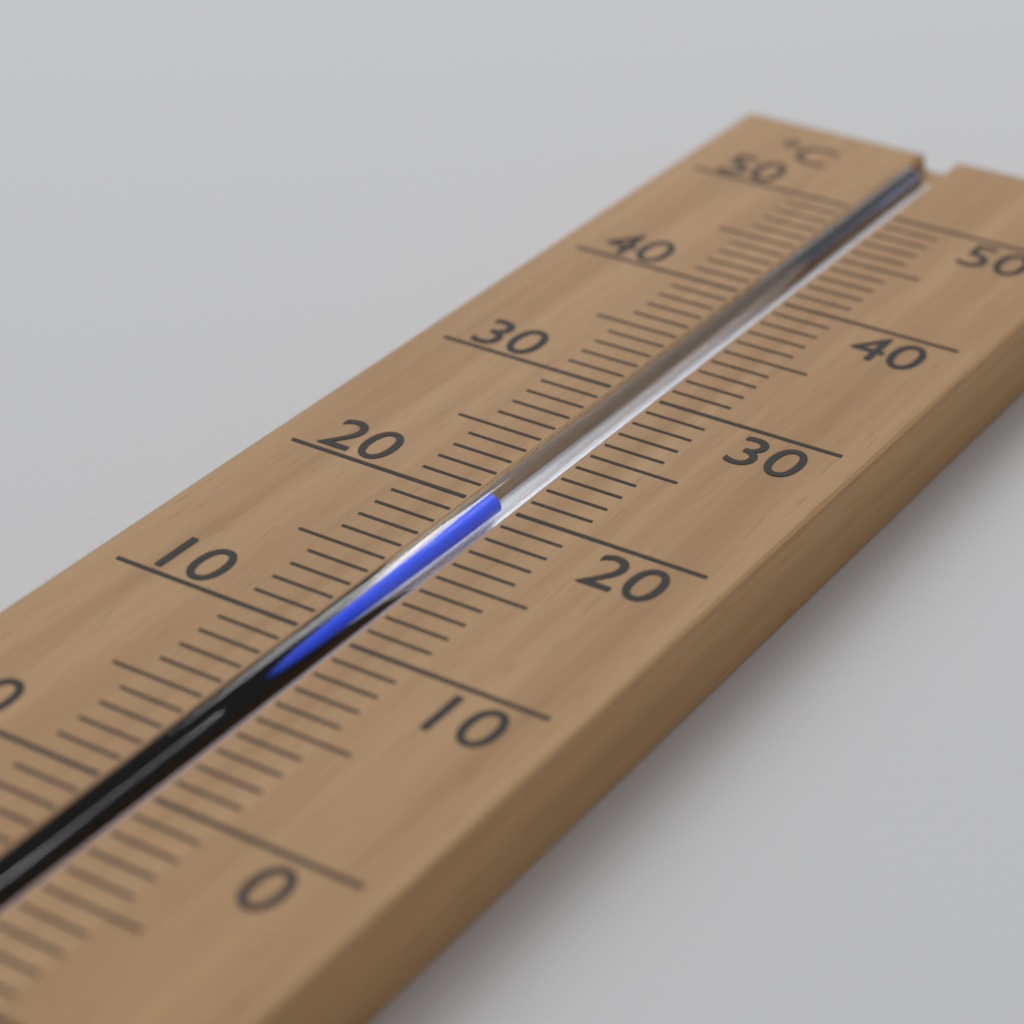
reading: 20 °C
